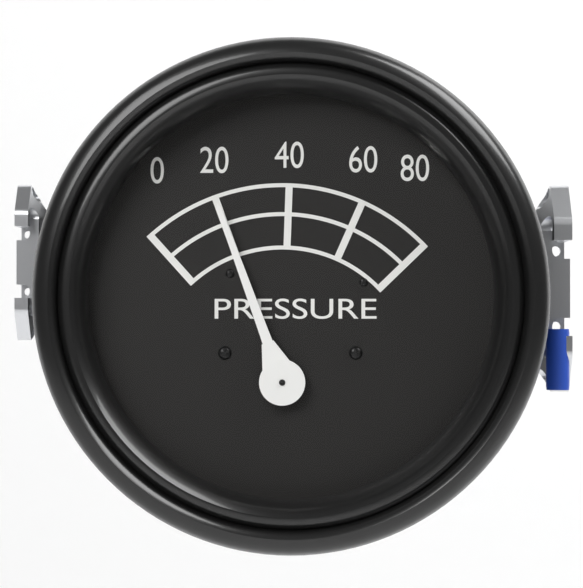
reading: 20 (no unit)
